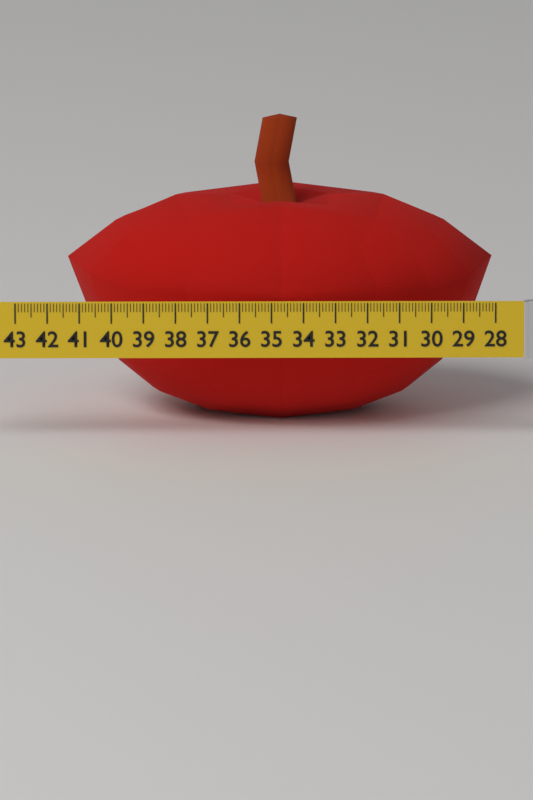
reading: 41.4 (no unit)
